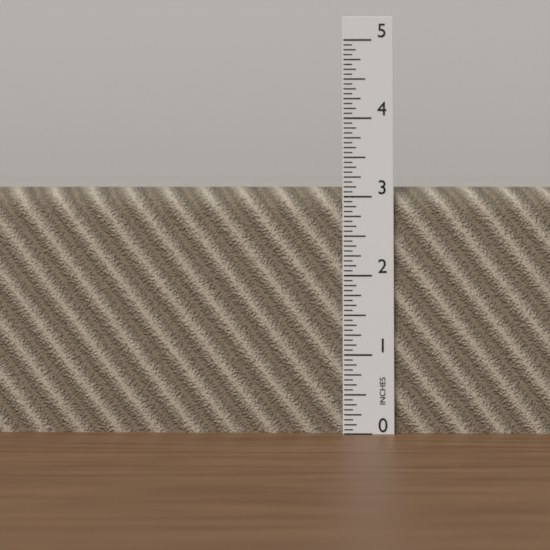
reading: 3.1250 in
